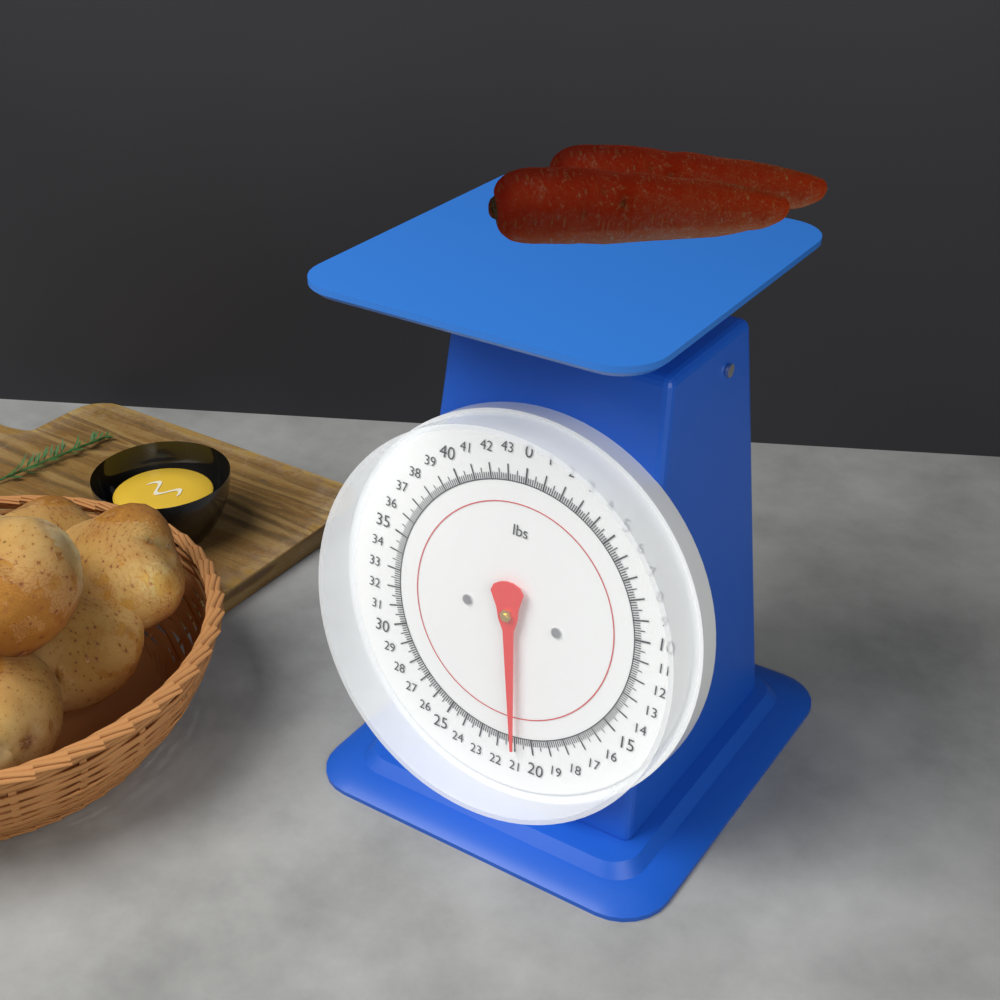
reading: 21.000 lbs
